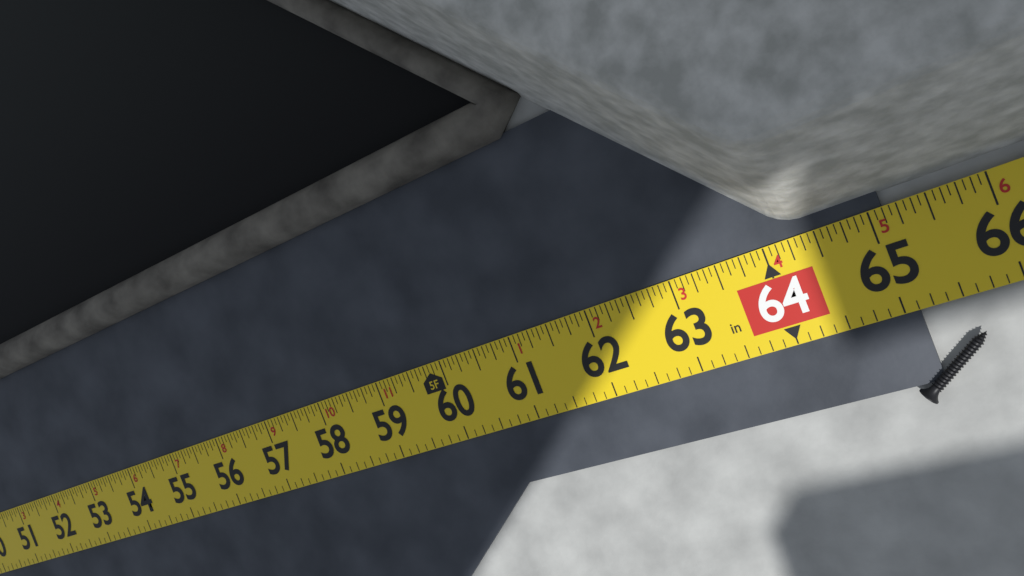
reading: 65.1250 in
